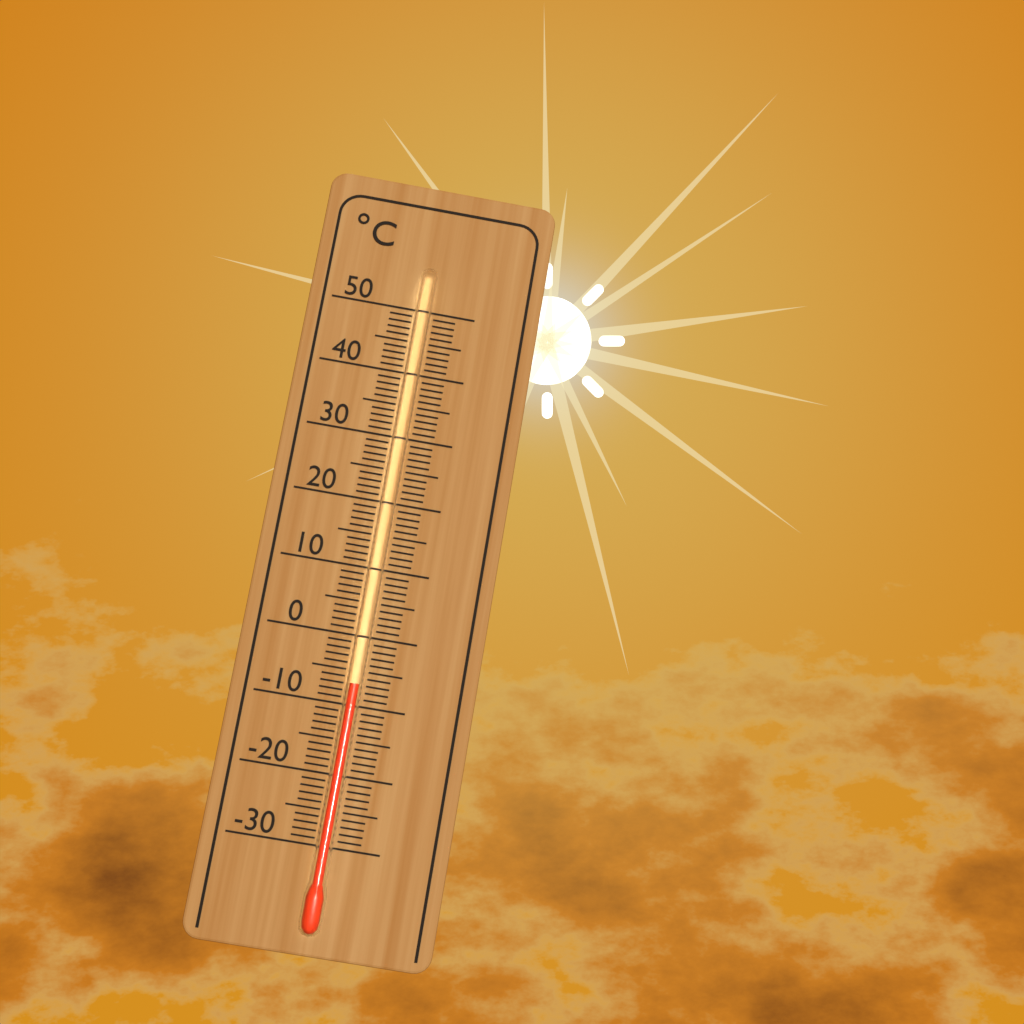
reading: -7 °C
